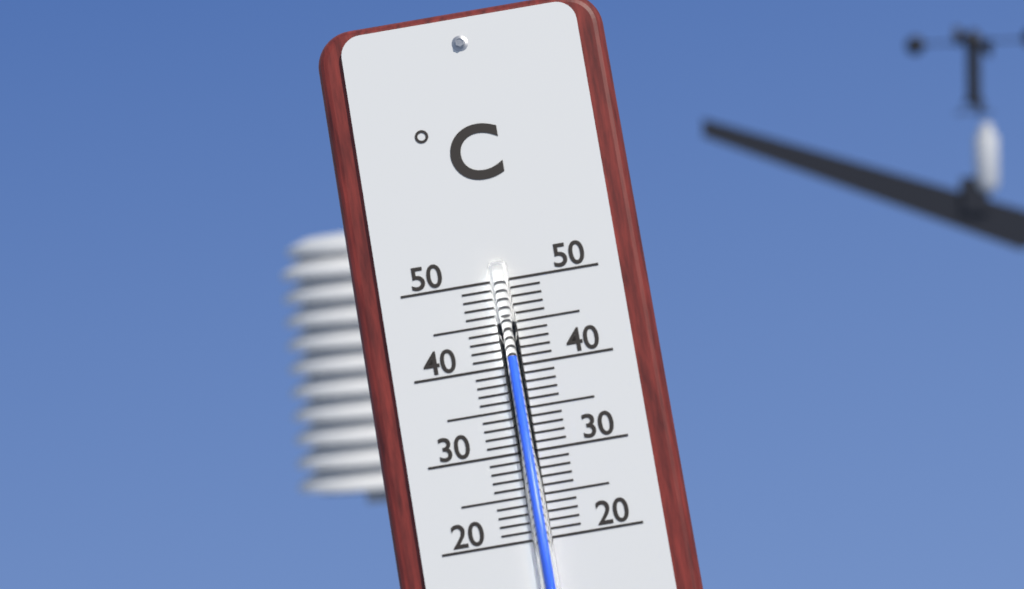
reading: 41 °C
